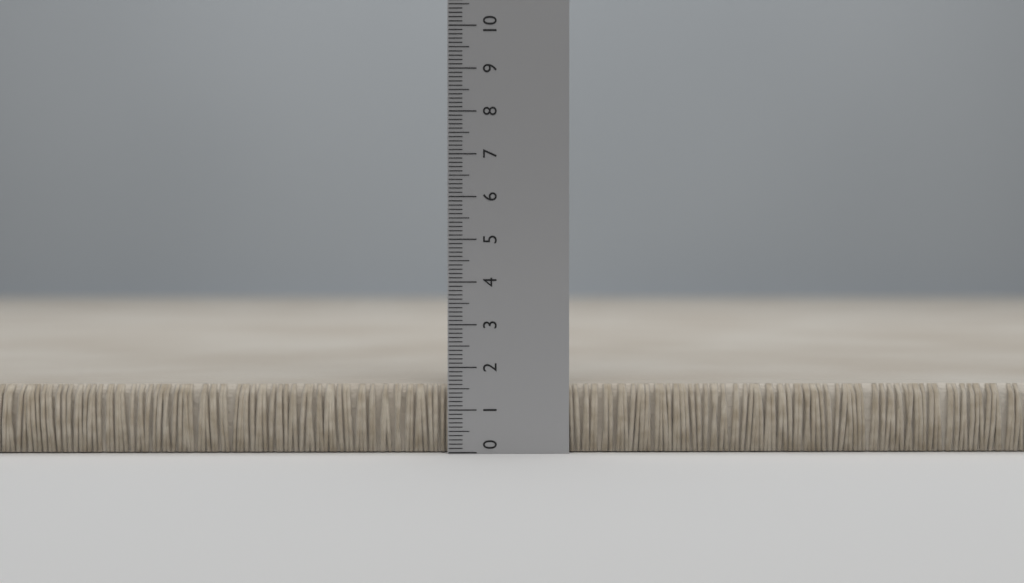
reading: 1.6 (no unit)
